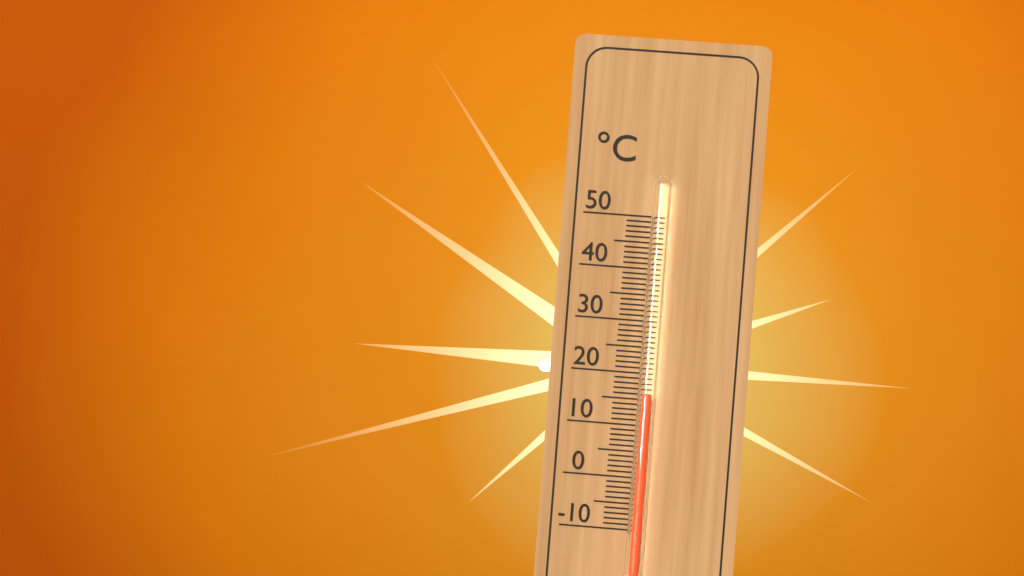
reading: 16 °C
